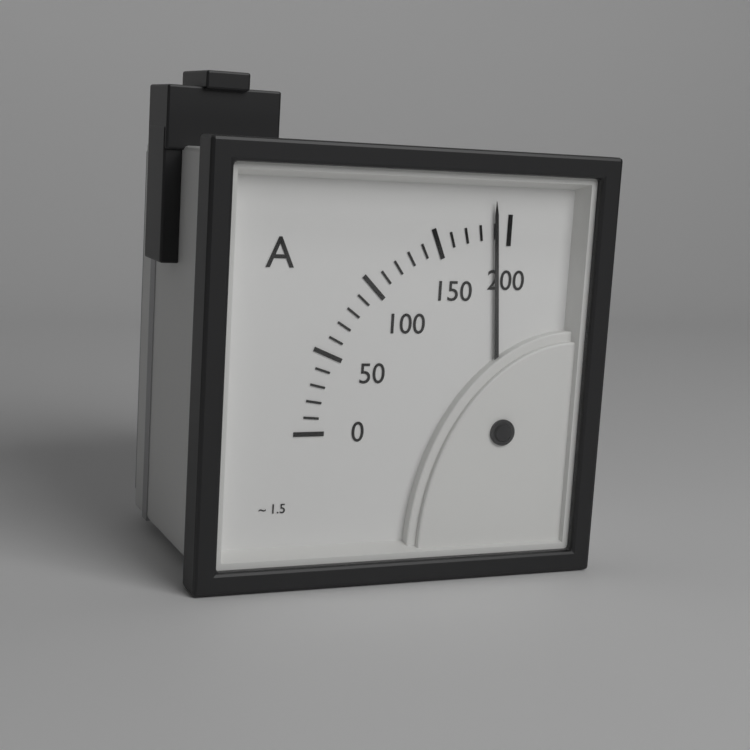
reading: 190 A
